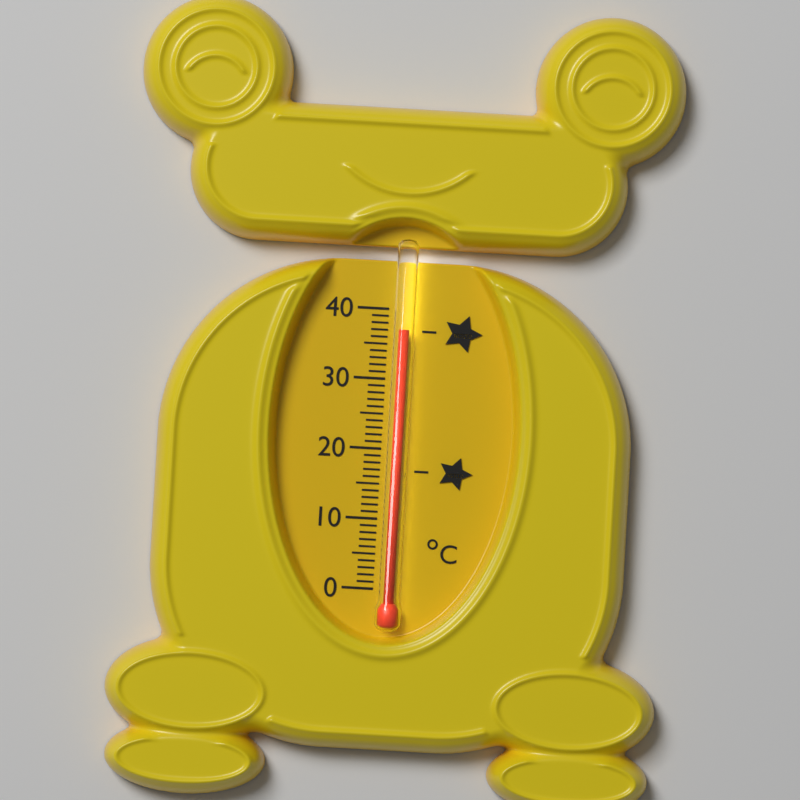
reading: 37 °C
